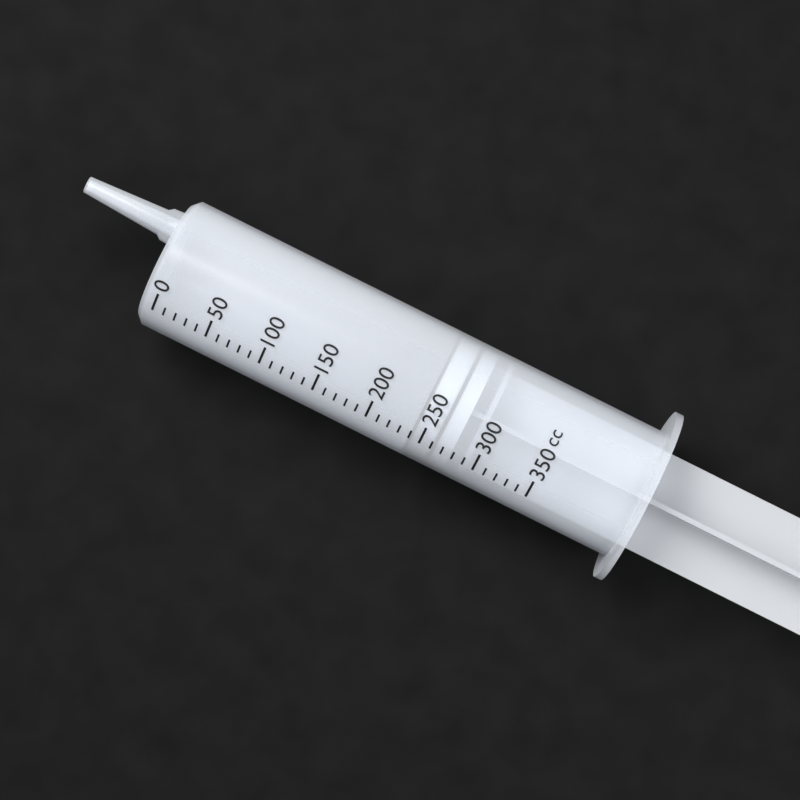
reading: 240 cc
